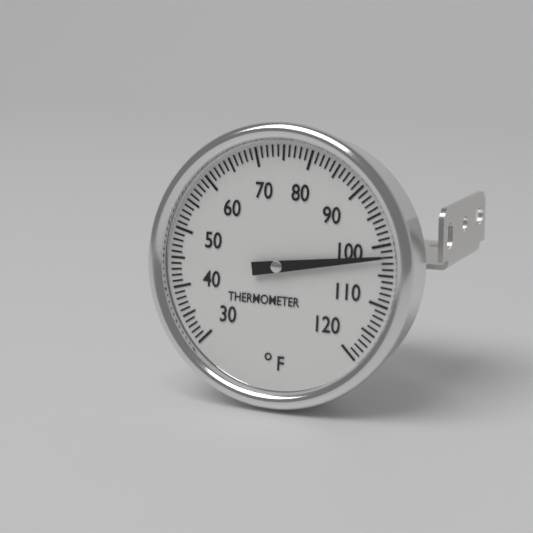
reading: 102 °F
